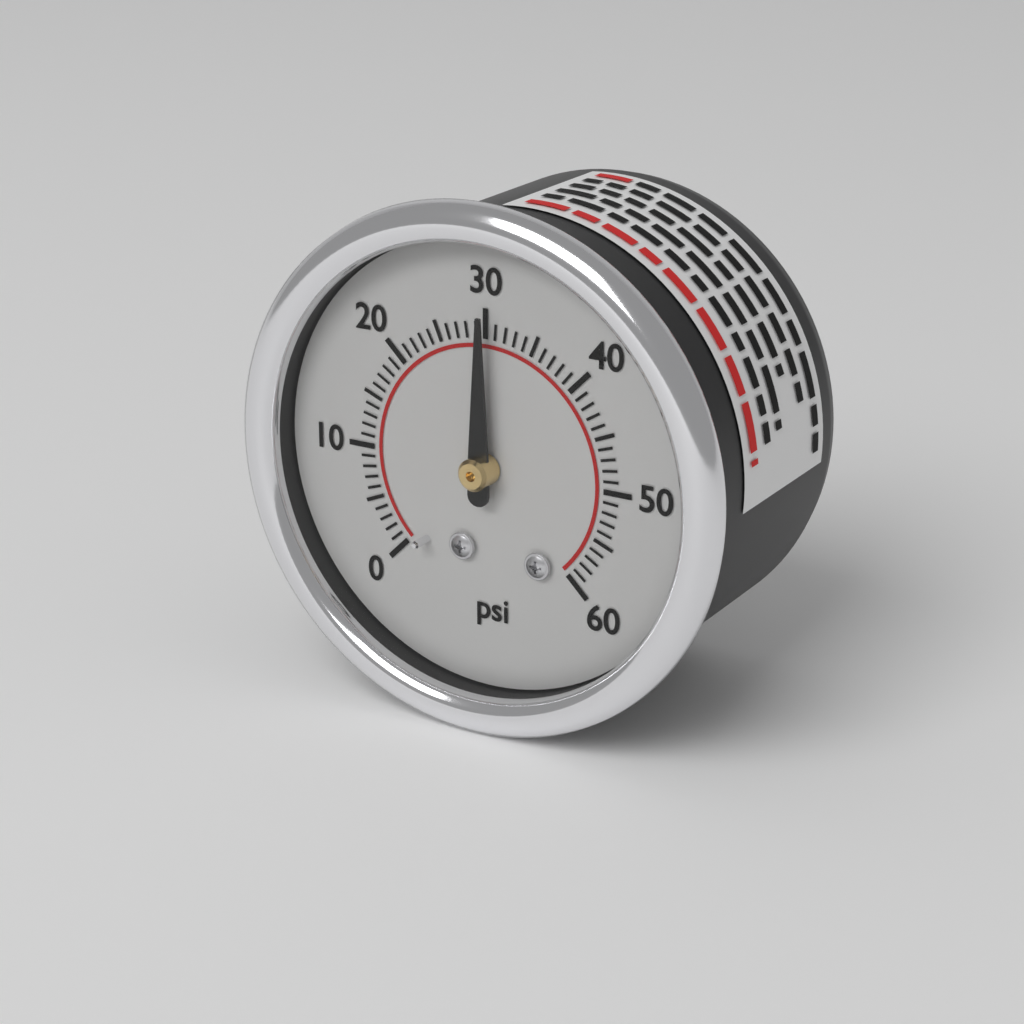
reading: 30 psi
